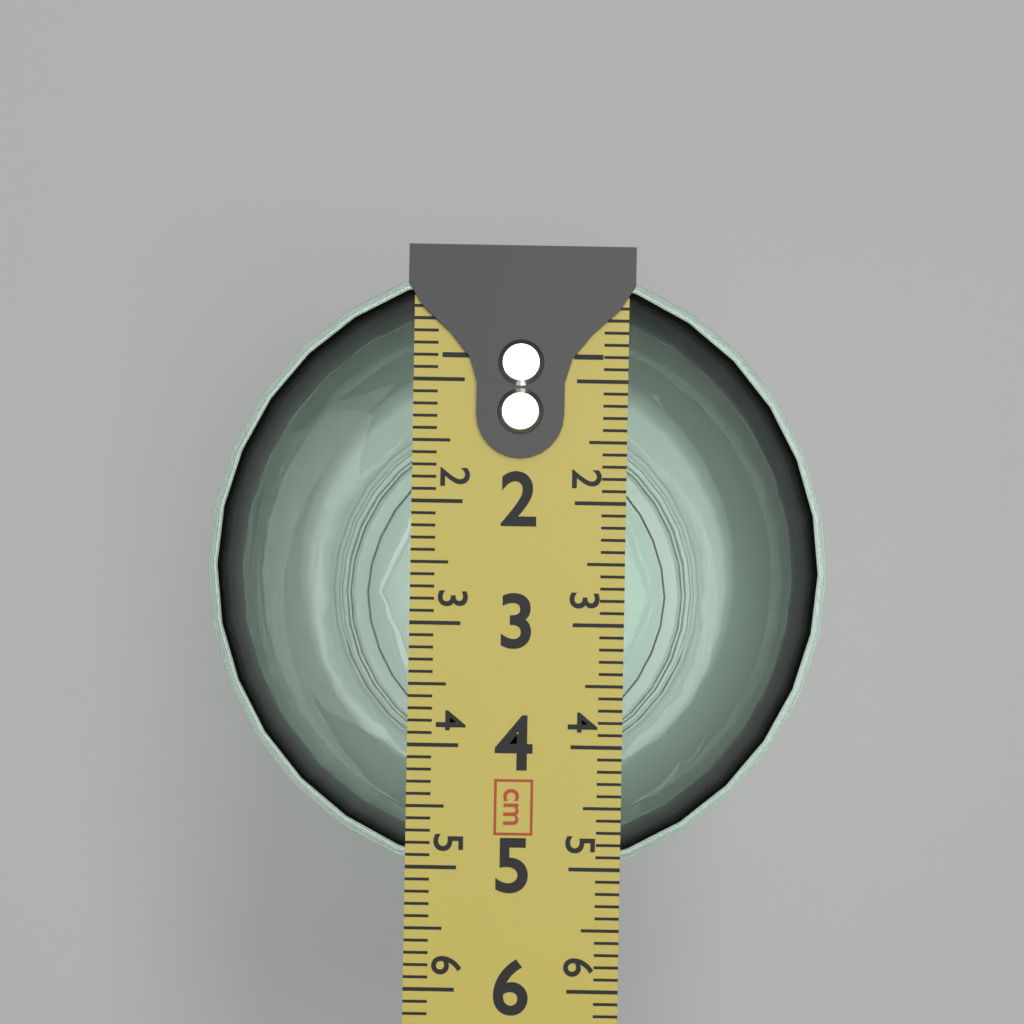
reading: 5.1 cm
